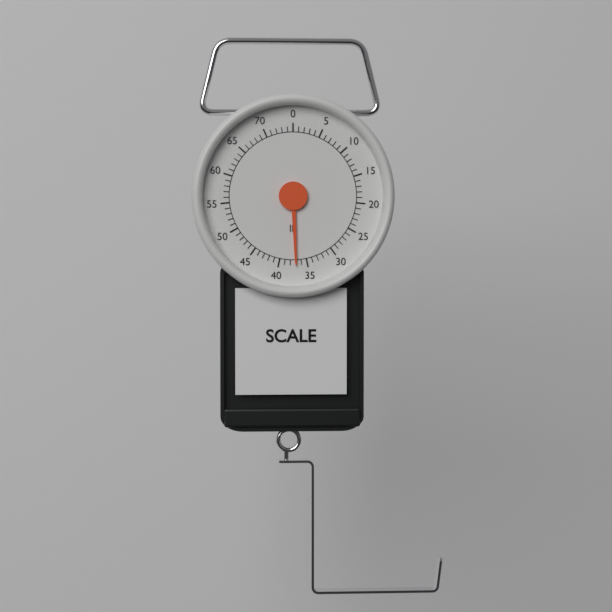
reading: 37 lb
